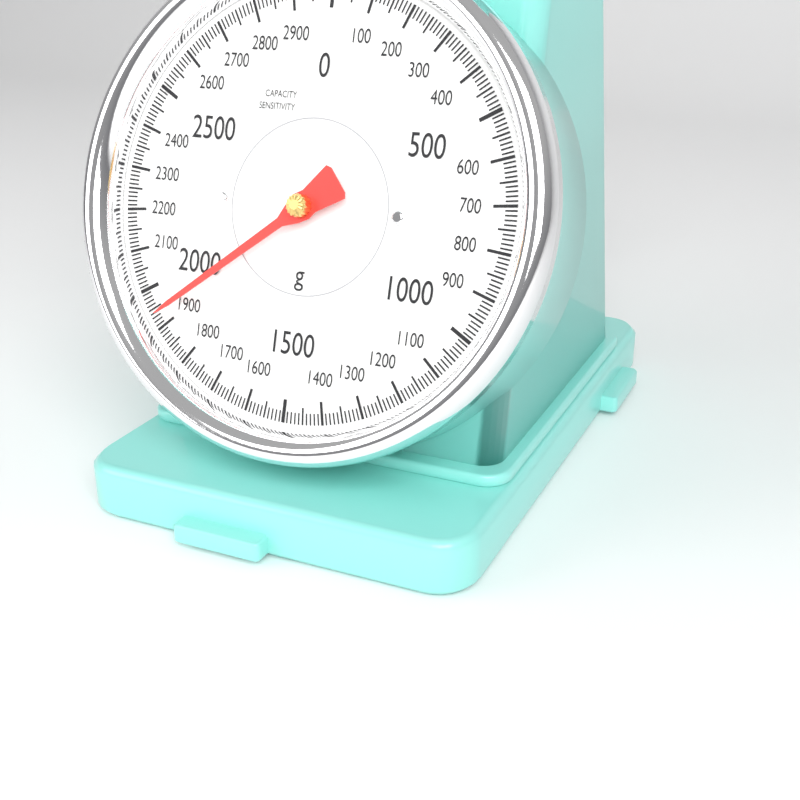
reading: 1930 g
